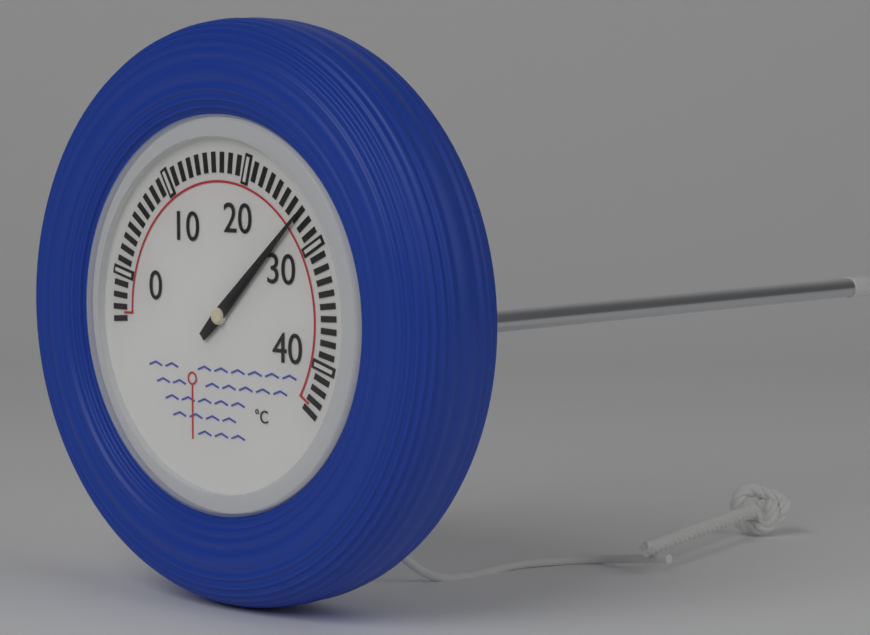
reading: 27 °C
